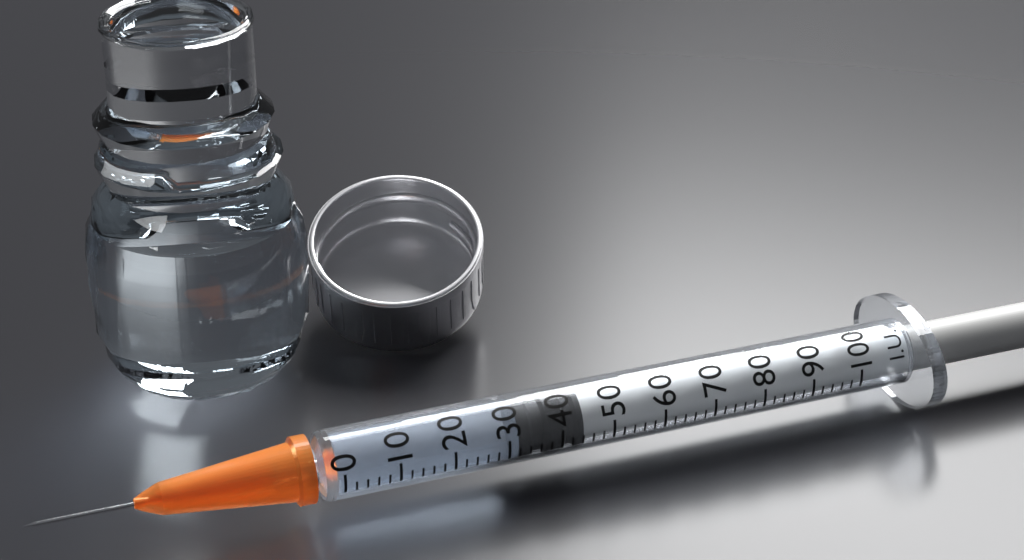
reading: 32 I.U.
